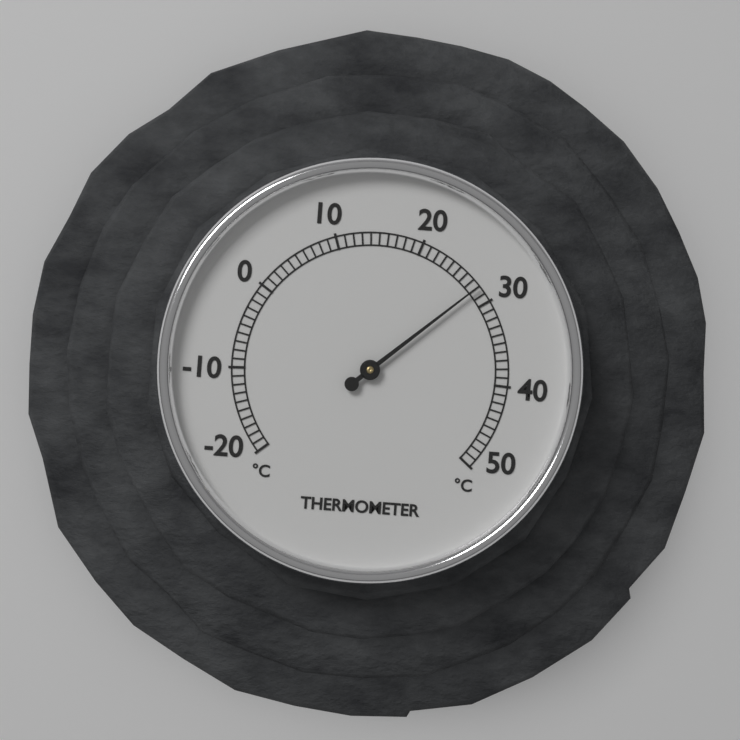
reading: 28 °C
